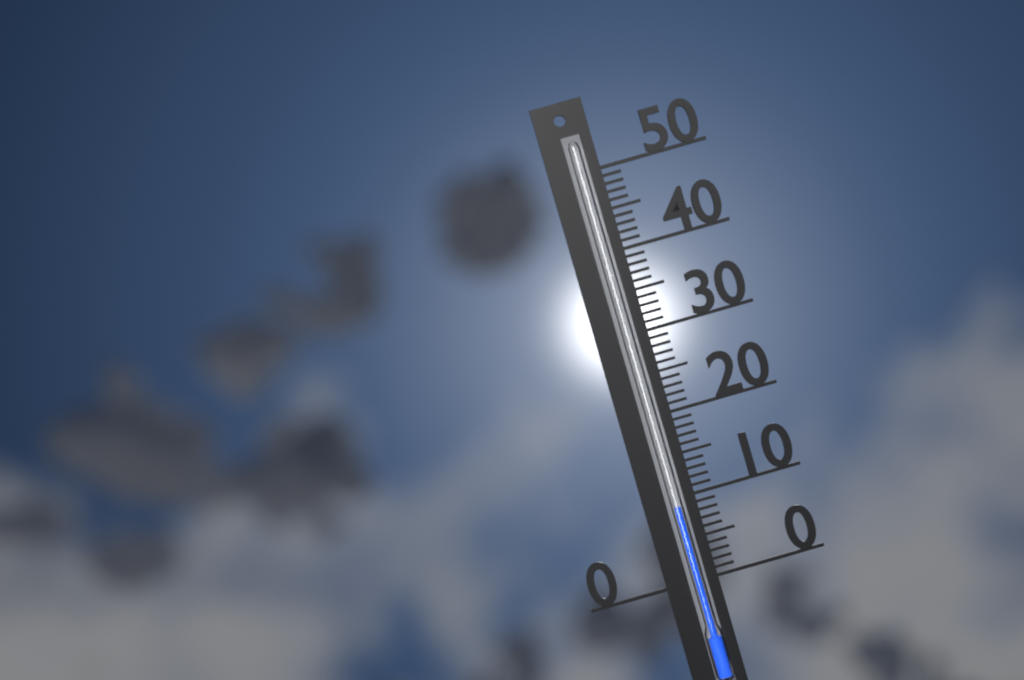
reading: 9 (no unit)
